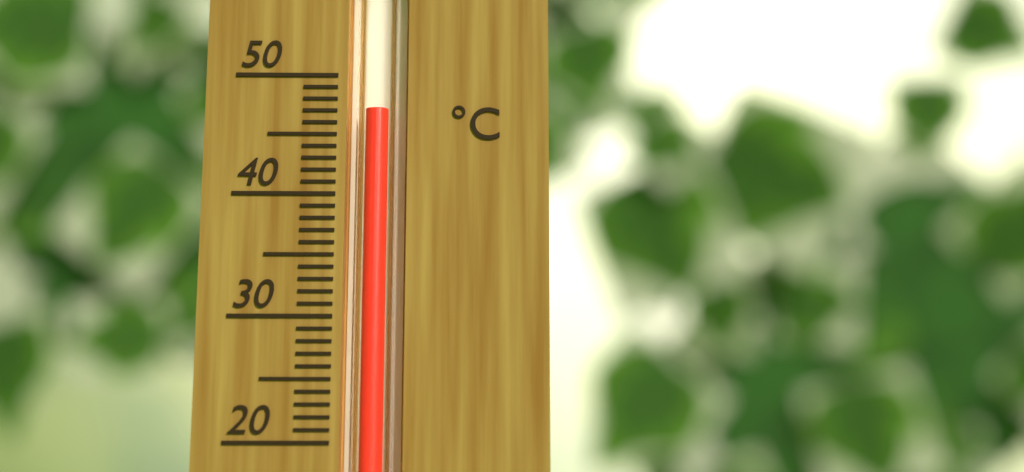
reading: 47 °C
